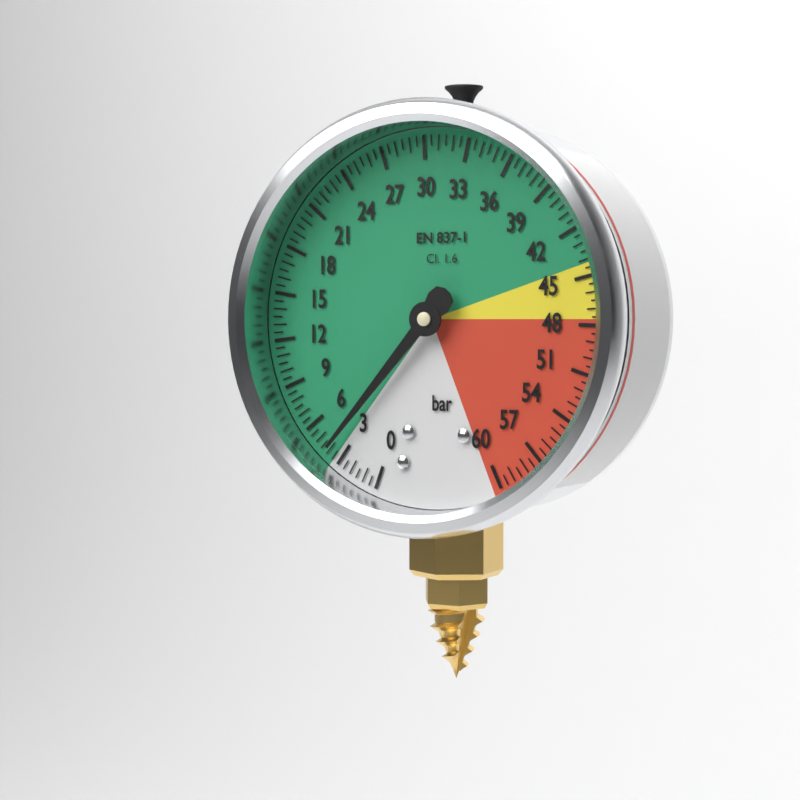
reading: 4.0 bar
